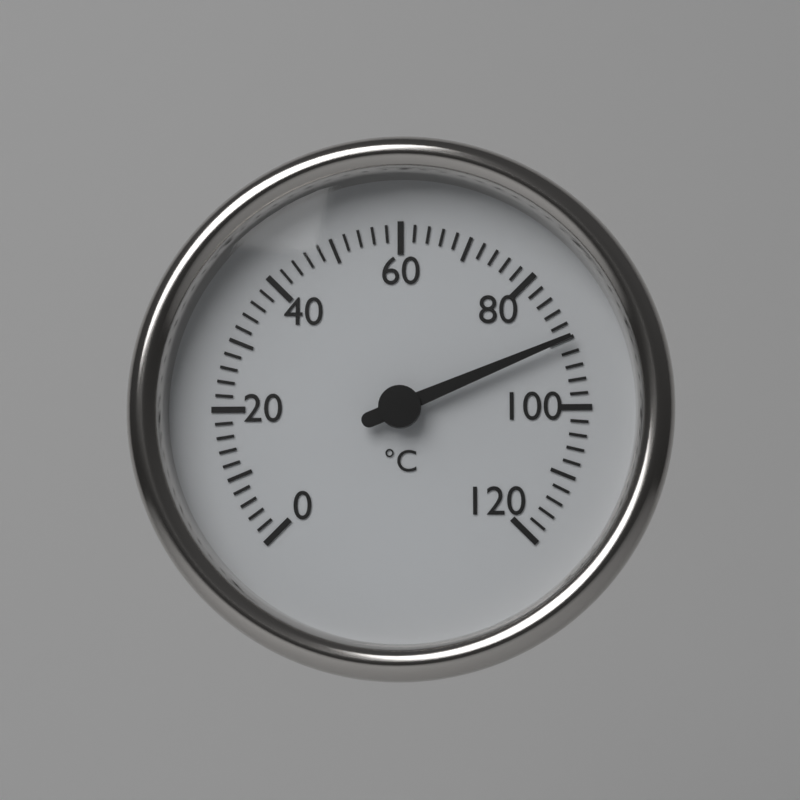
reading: 90 °C
